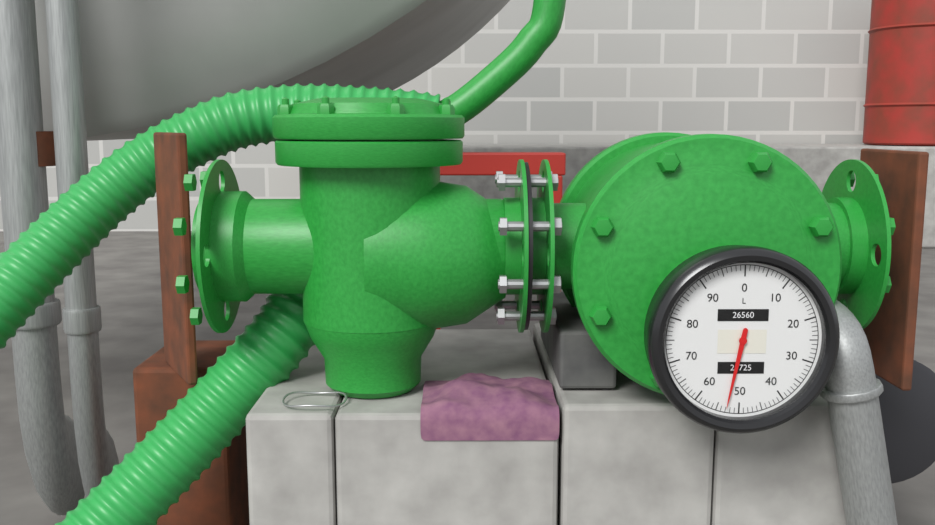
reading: 53 L
